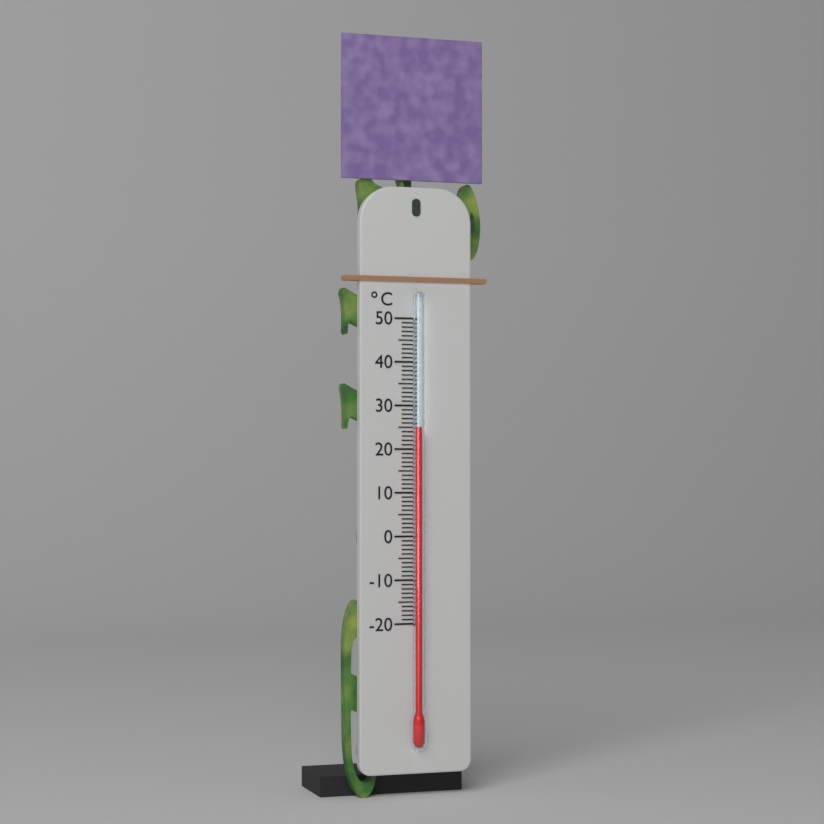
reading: 25 °C
